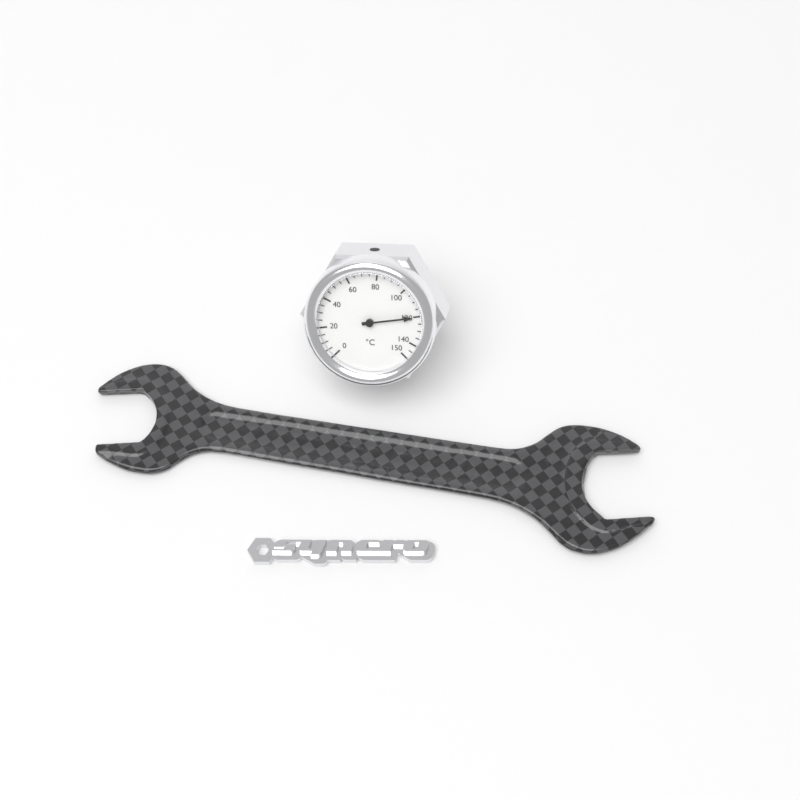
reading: 120 °C
